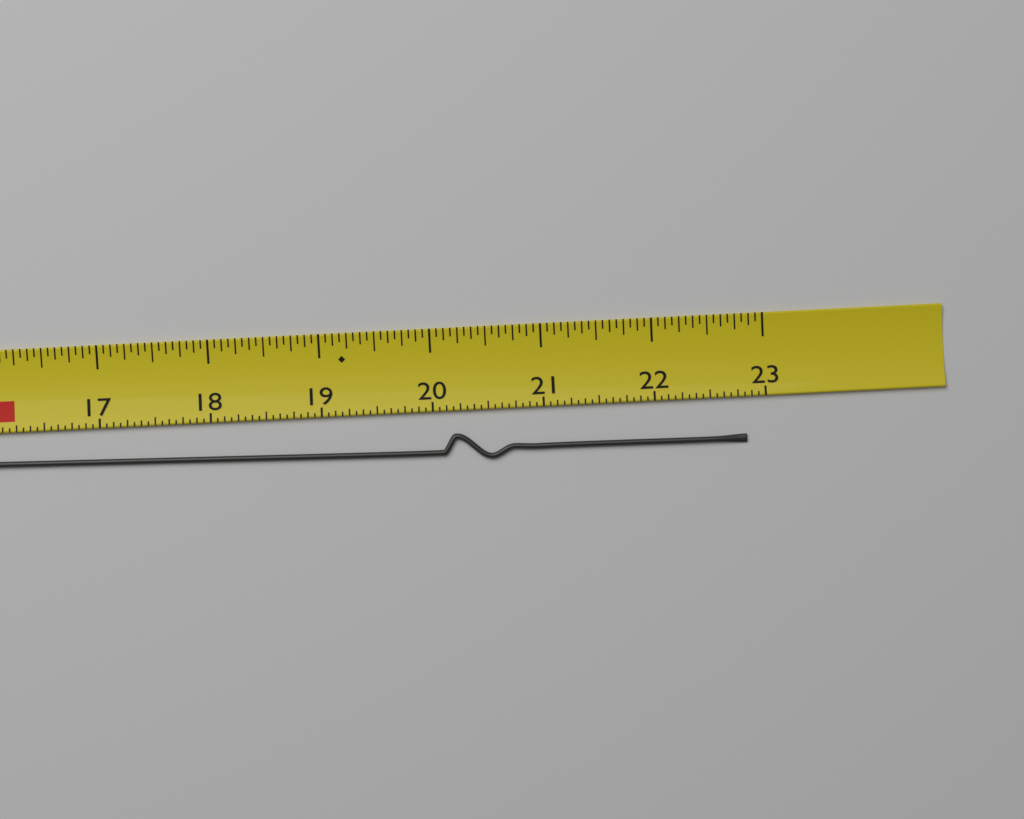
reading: 22.8125 (no unit)
